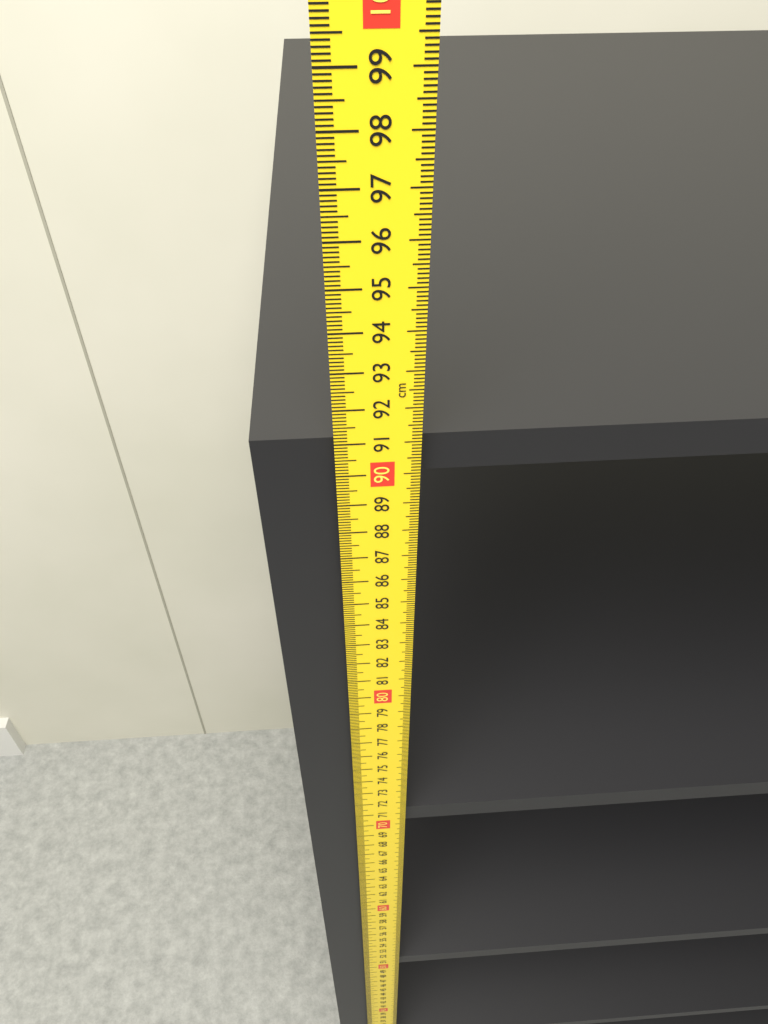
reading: 90.9 cm
